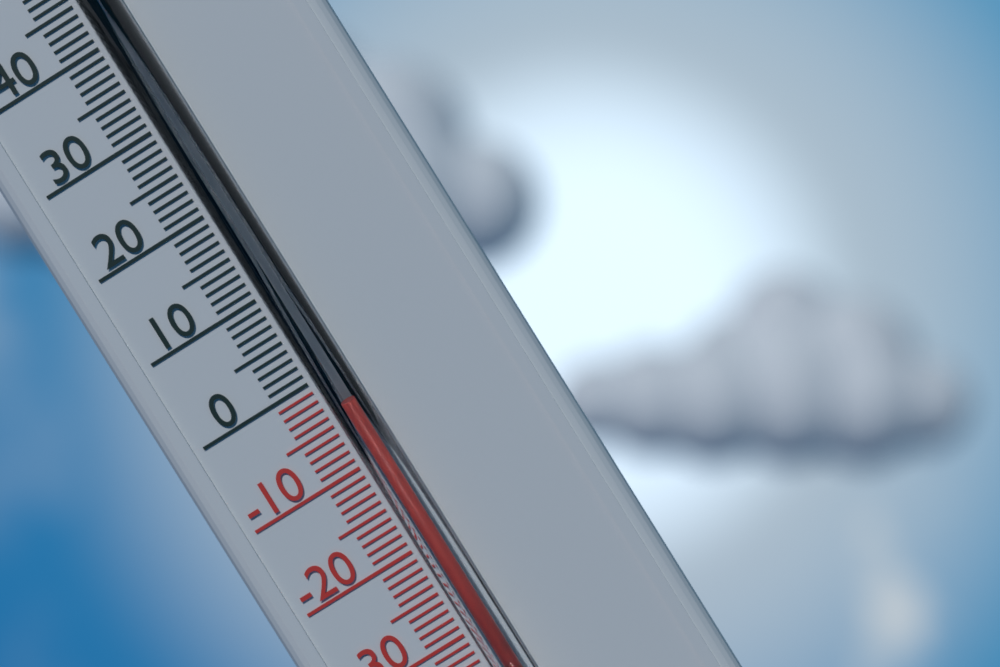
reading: -4 °C
